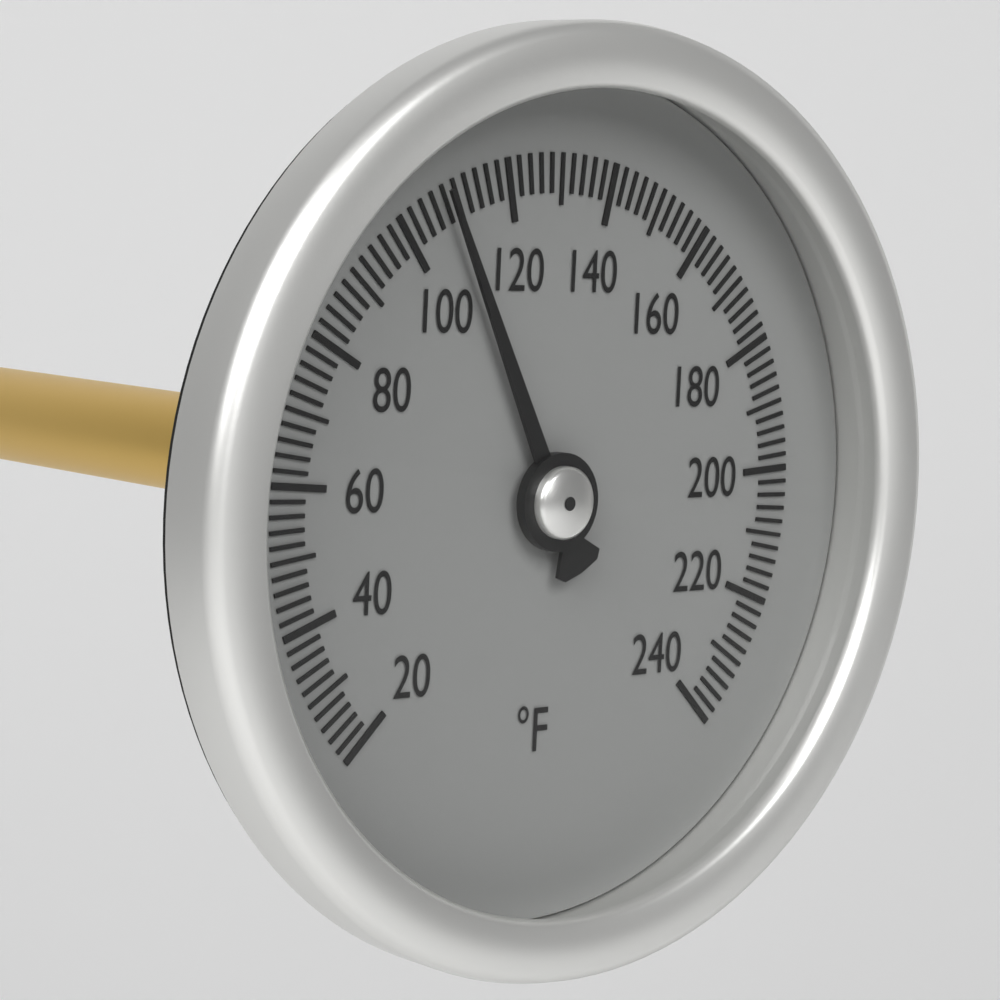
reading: 108 °F
